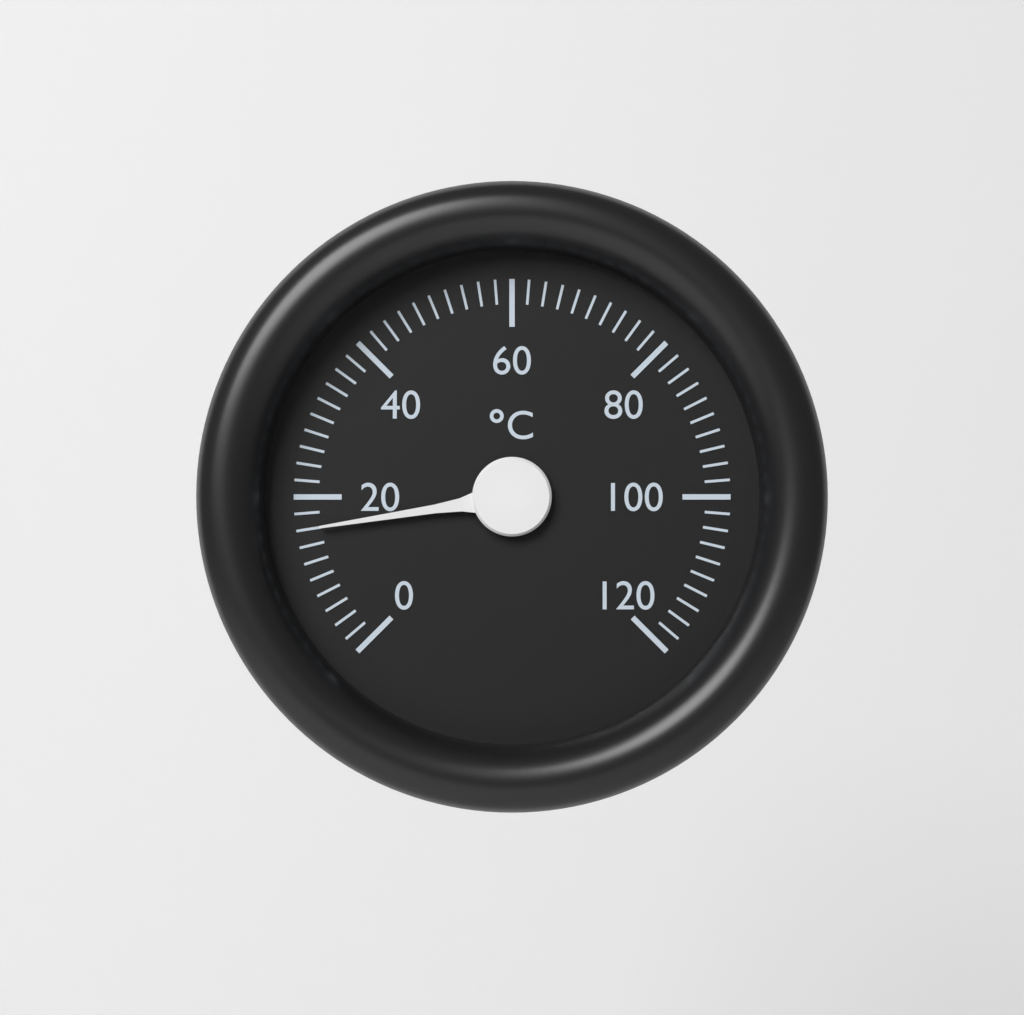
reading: 16 °C
